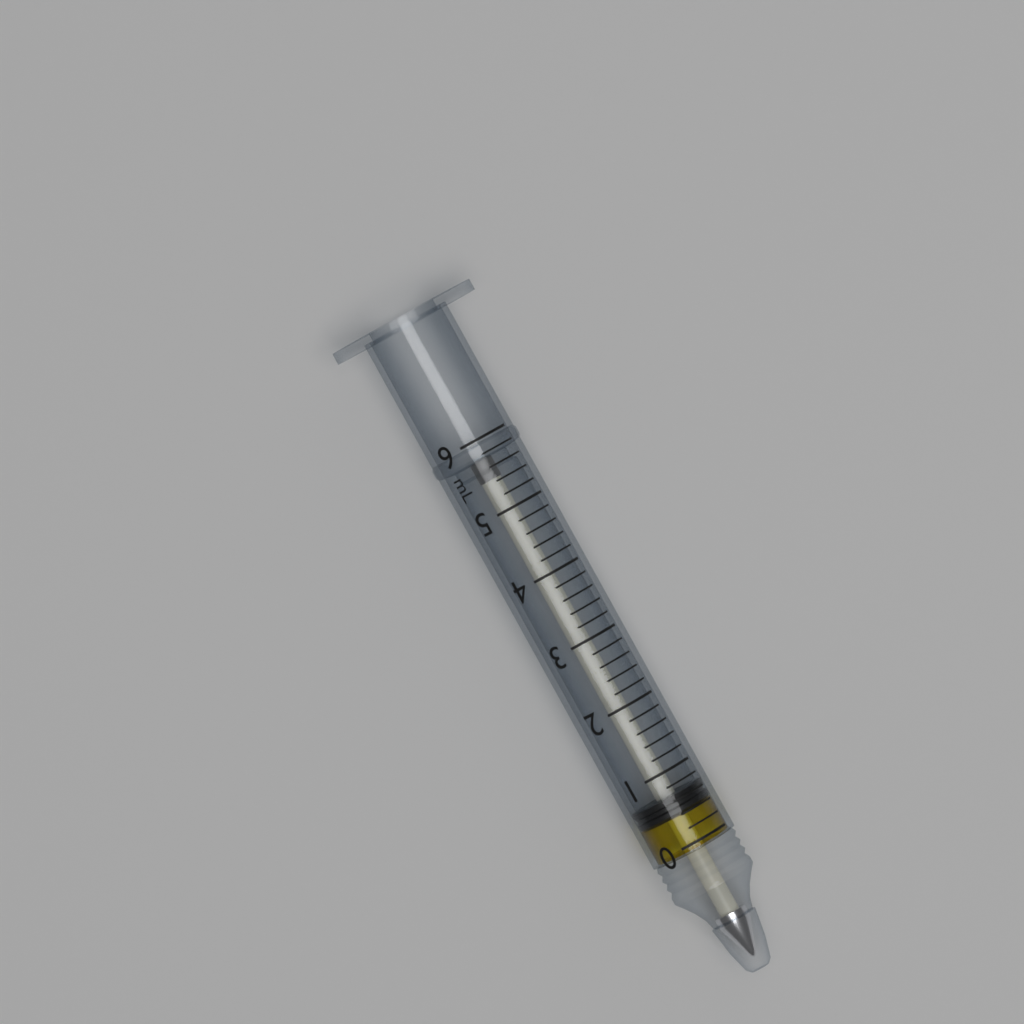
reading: 0.4 mL
